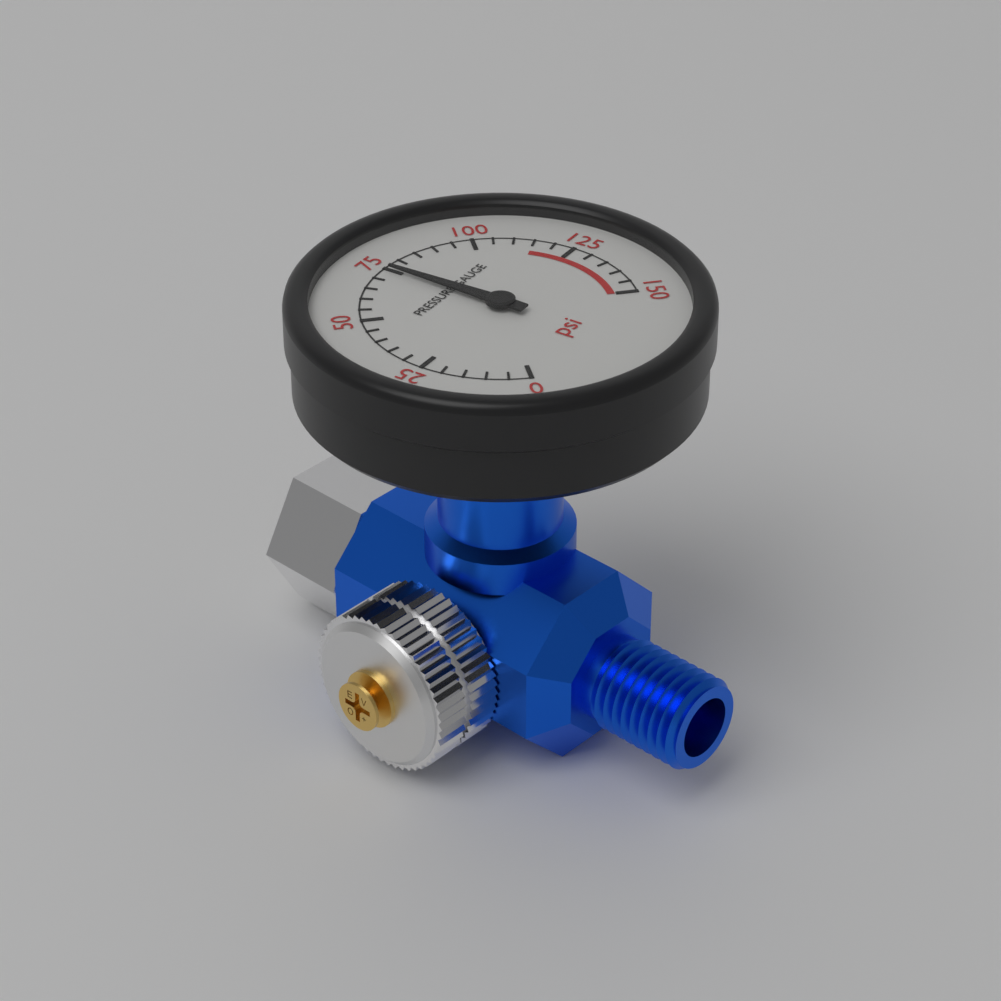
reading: 75 psi
